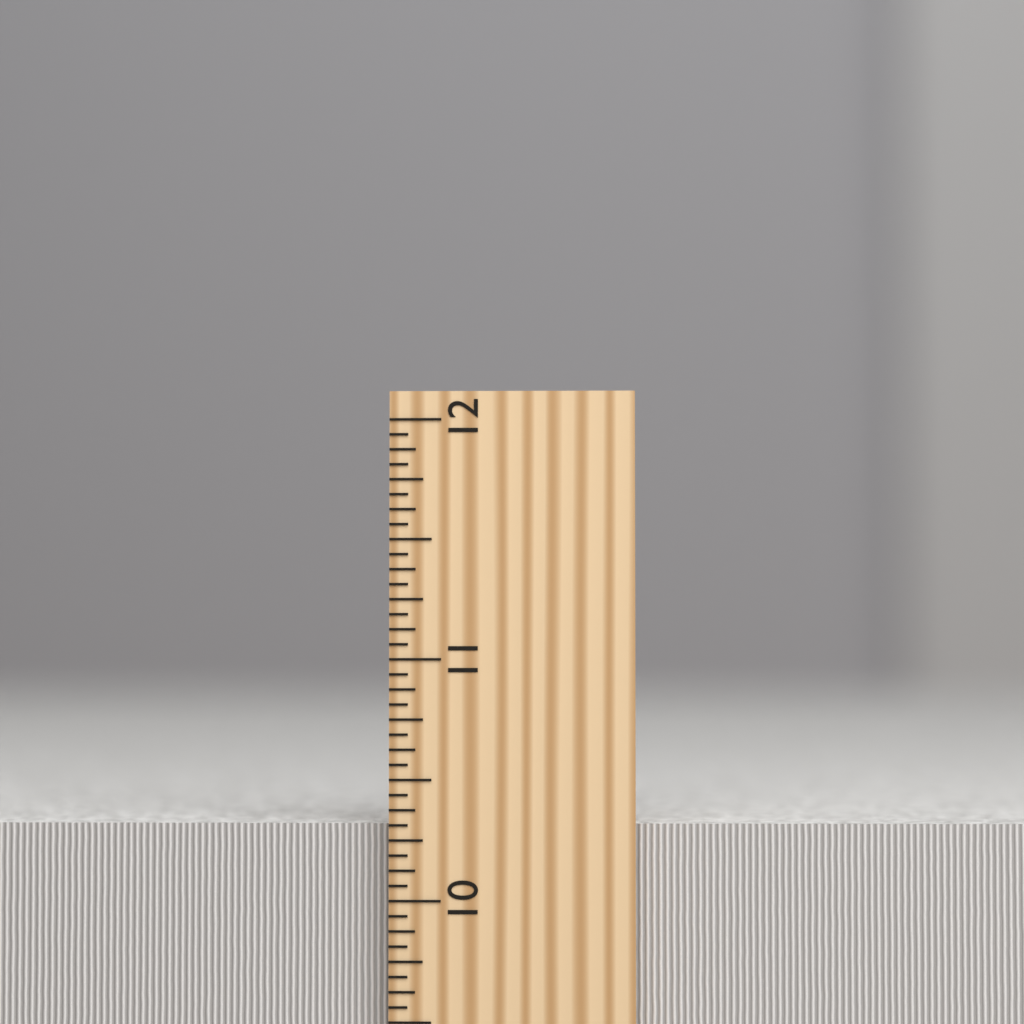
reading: 10.3125 inch
